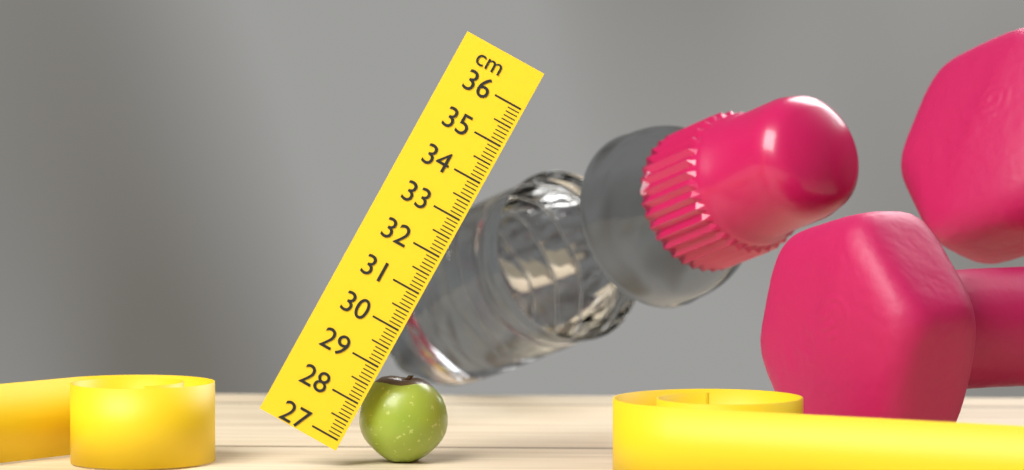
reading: 29.1 cm
